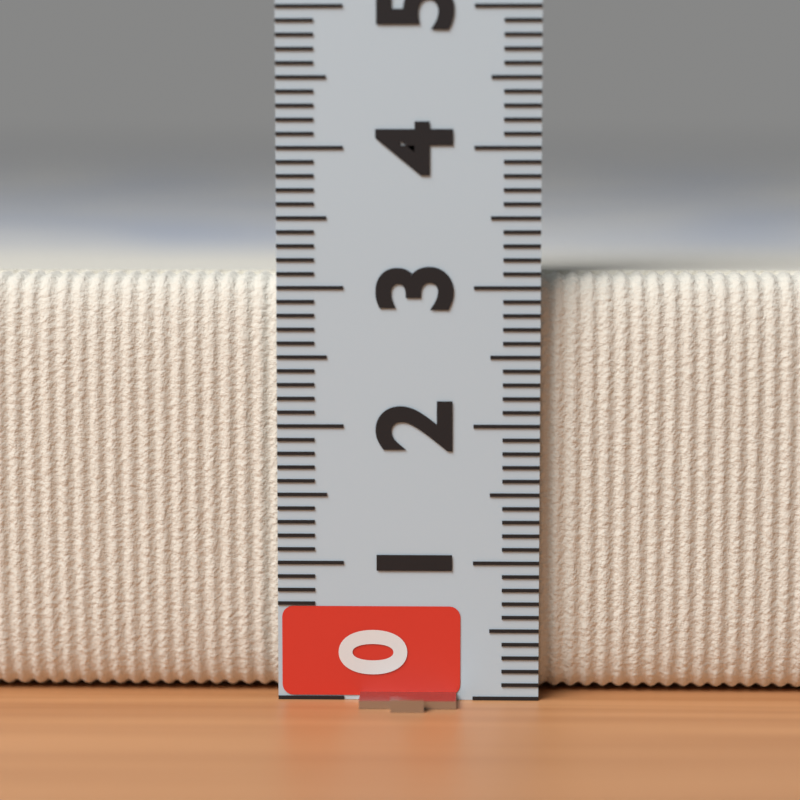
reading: 3.1 (no unit)
